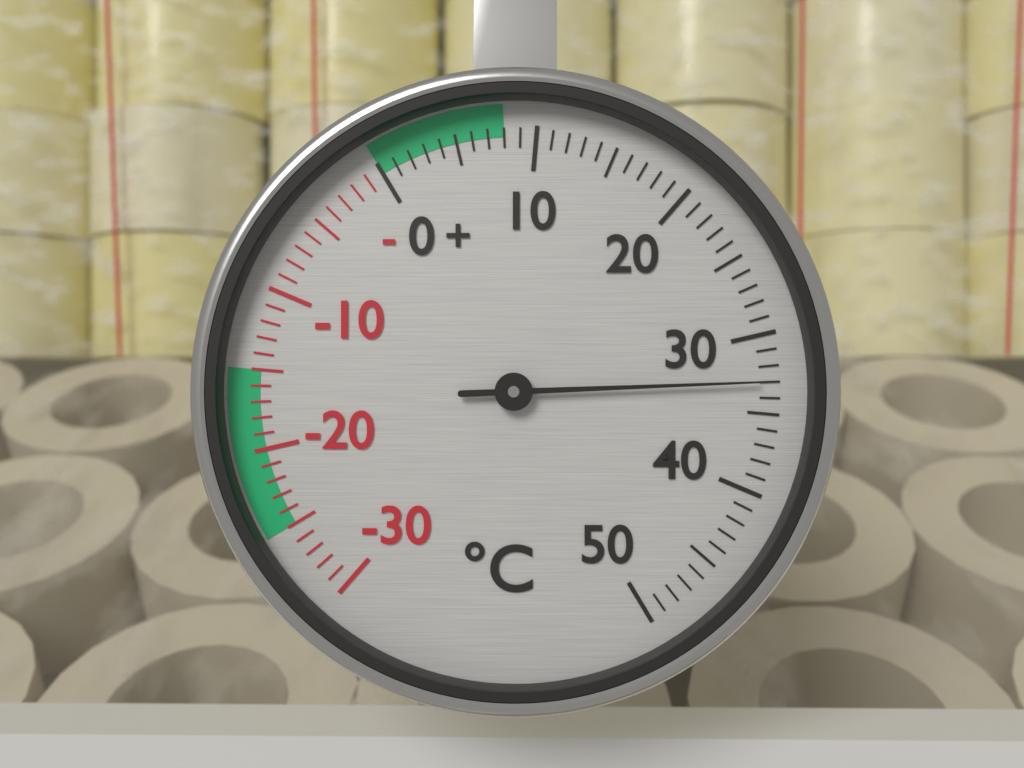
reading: 33 °C
